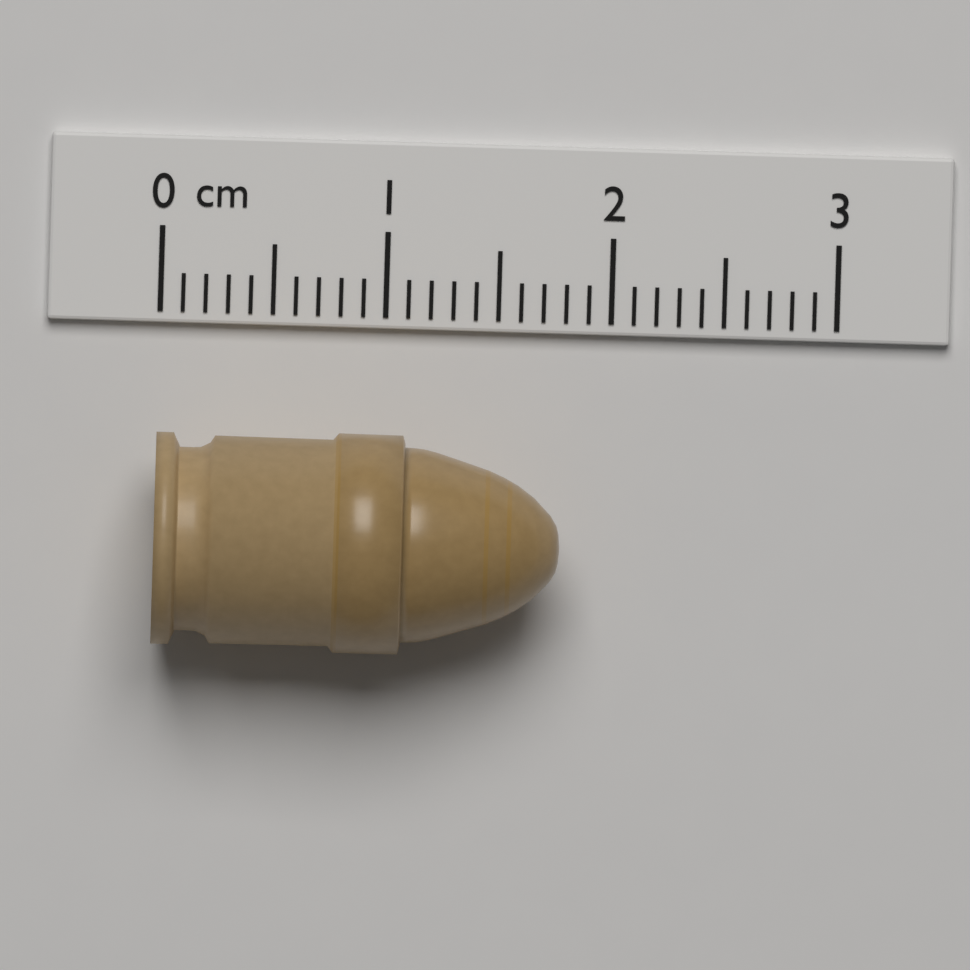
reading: 1.8 cm
